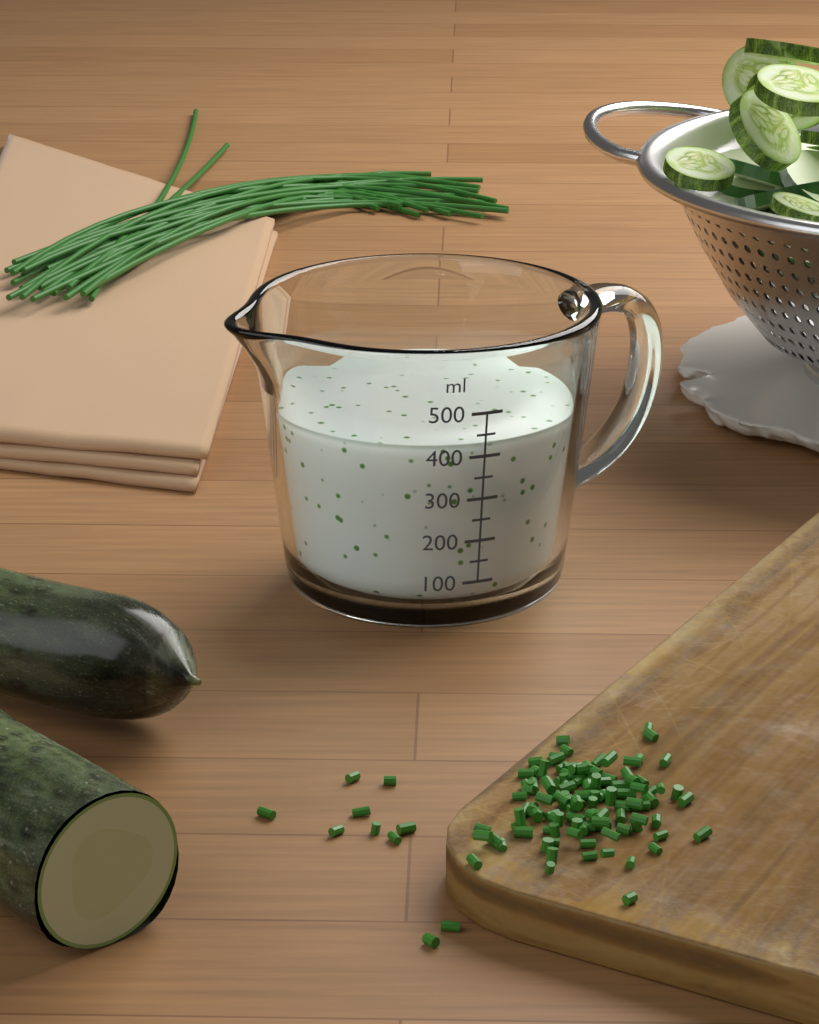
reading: 425 ml
